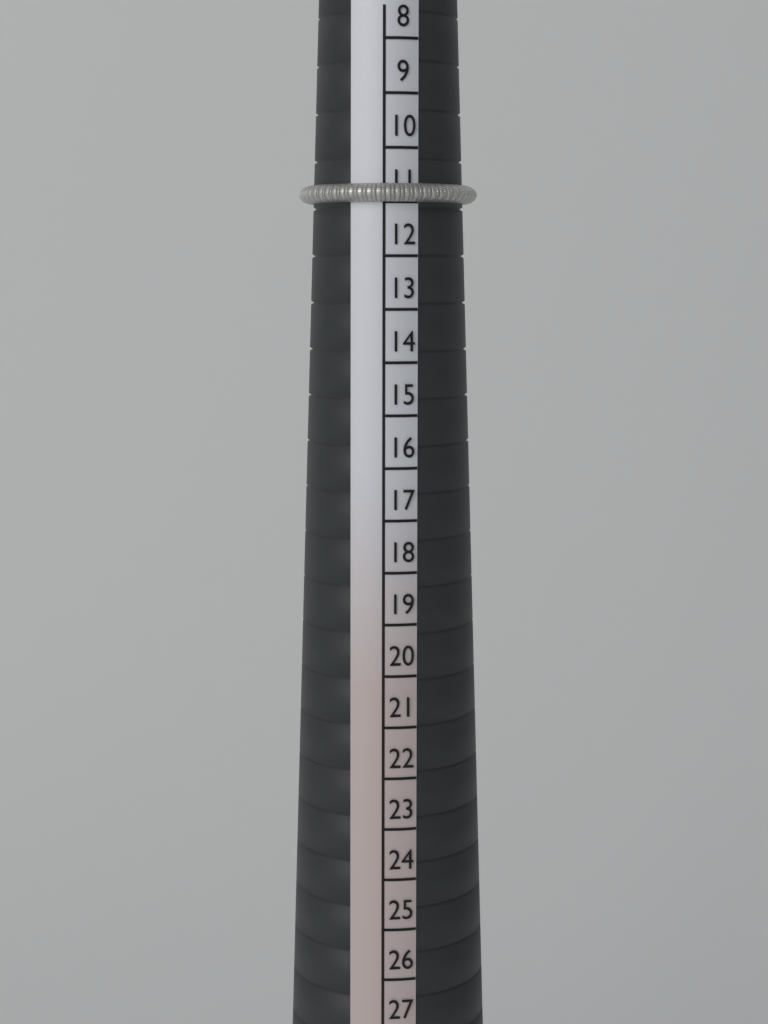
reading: 11 (no unit)
